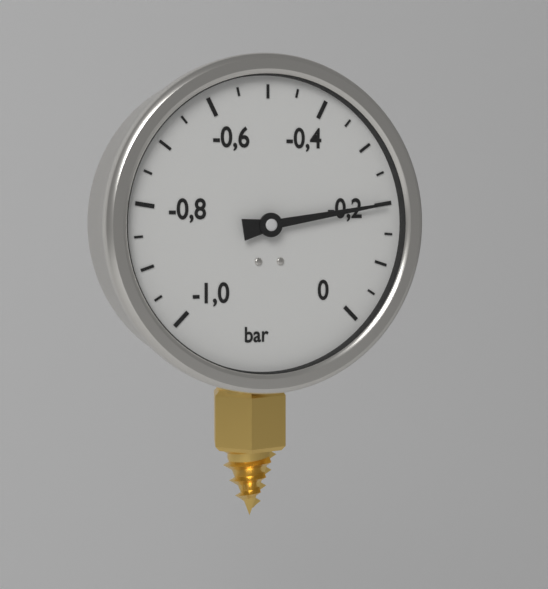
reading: -0.20 bar
